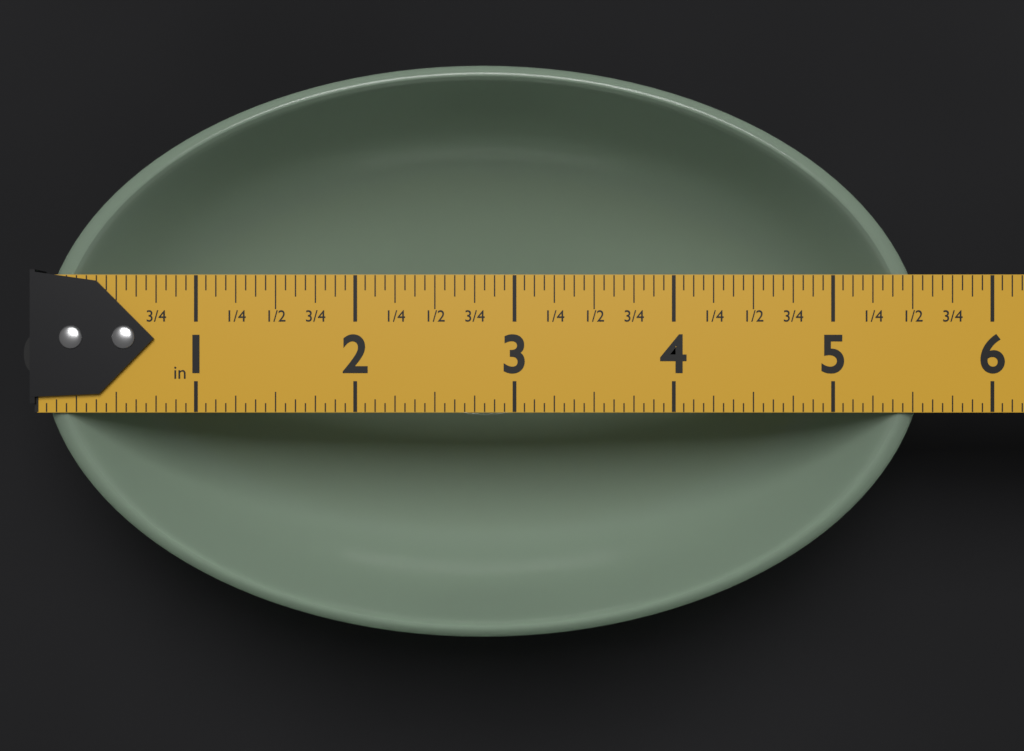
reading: 5.6000 in
